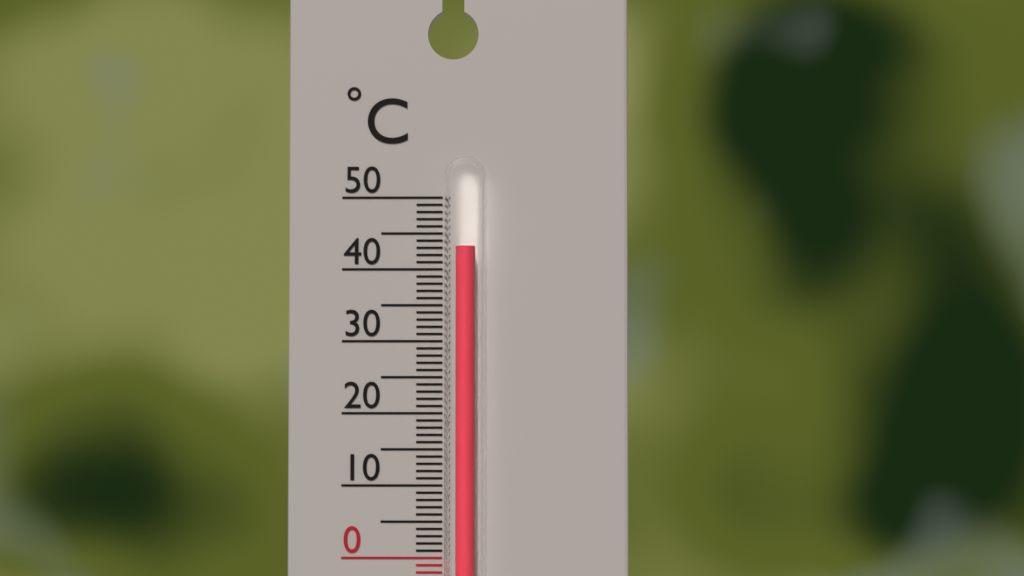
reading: 43 °C
